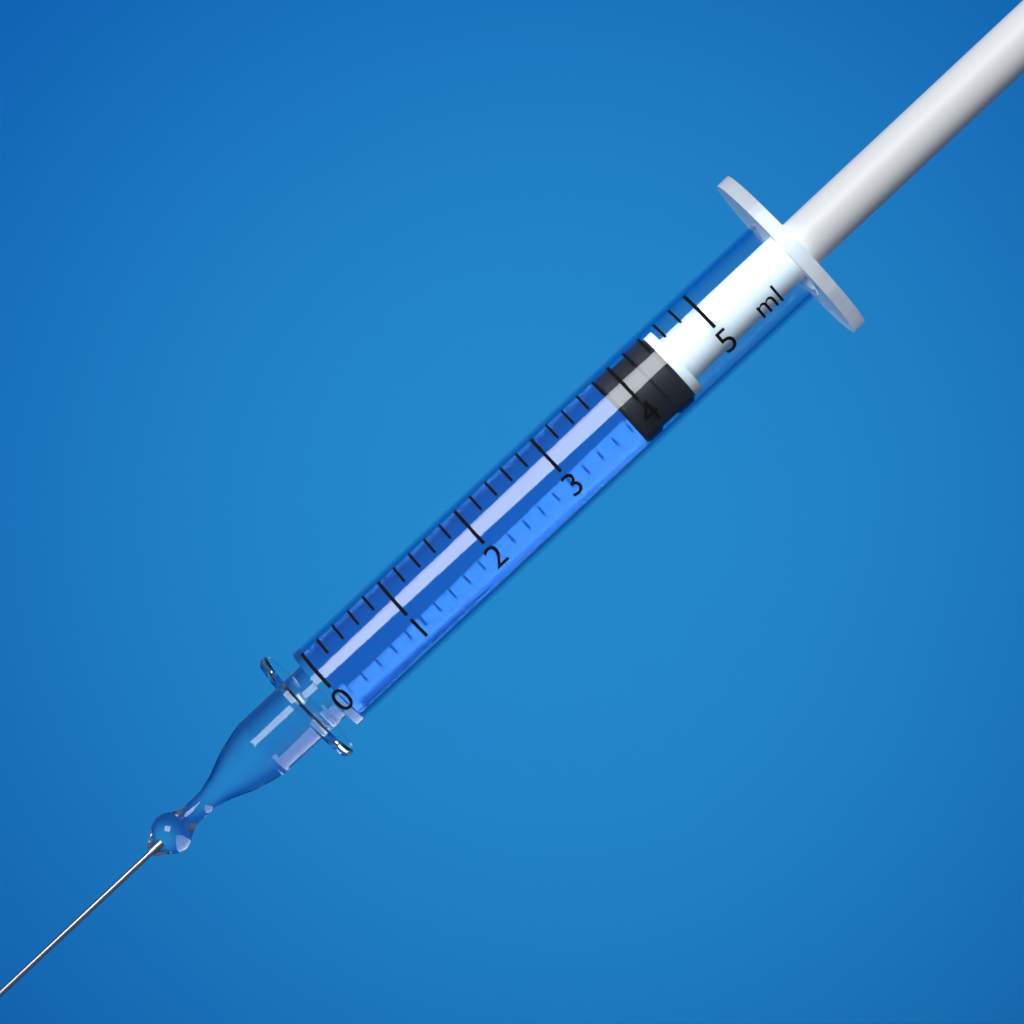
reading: 3.8 ml
